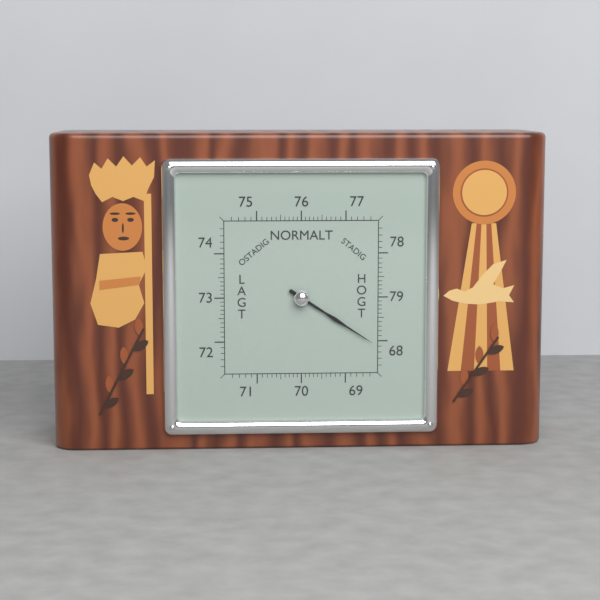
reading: 68.1 (no unit)
